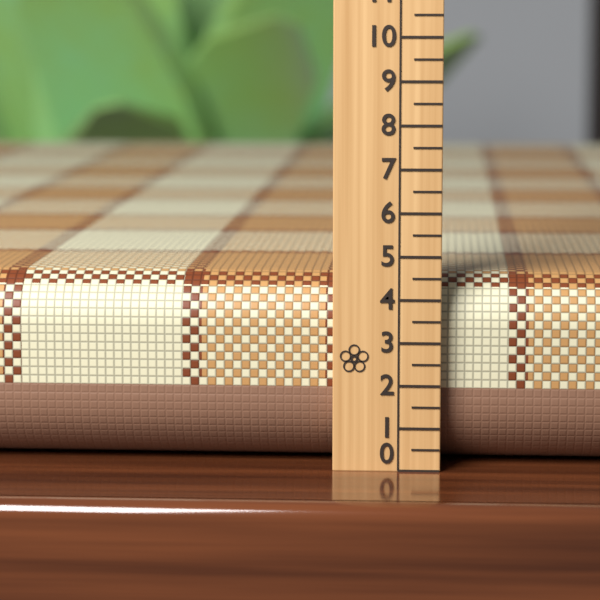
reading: 4.5 (no unit)
